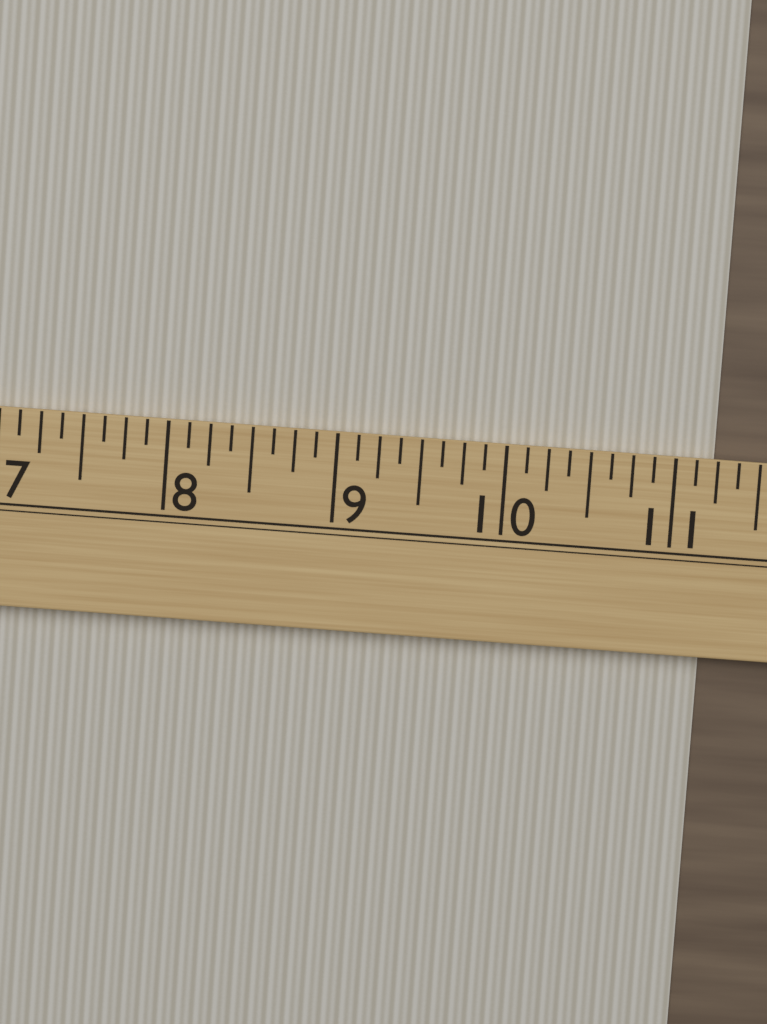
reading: 11.250 (no unit)
